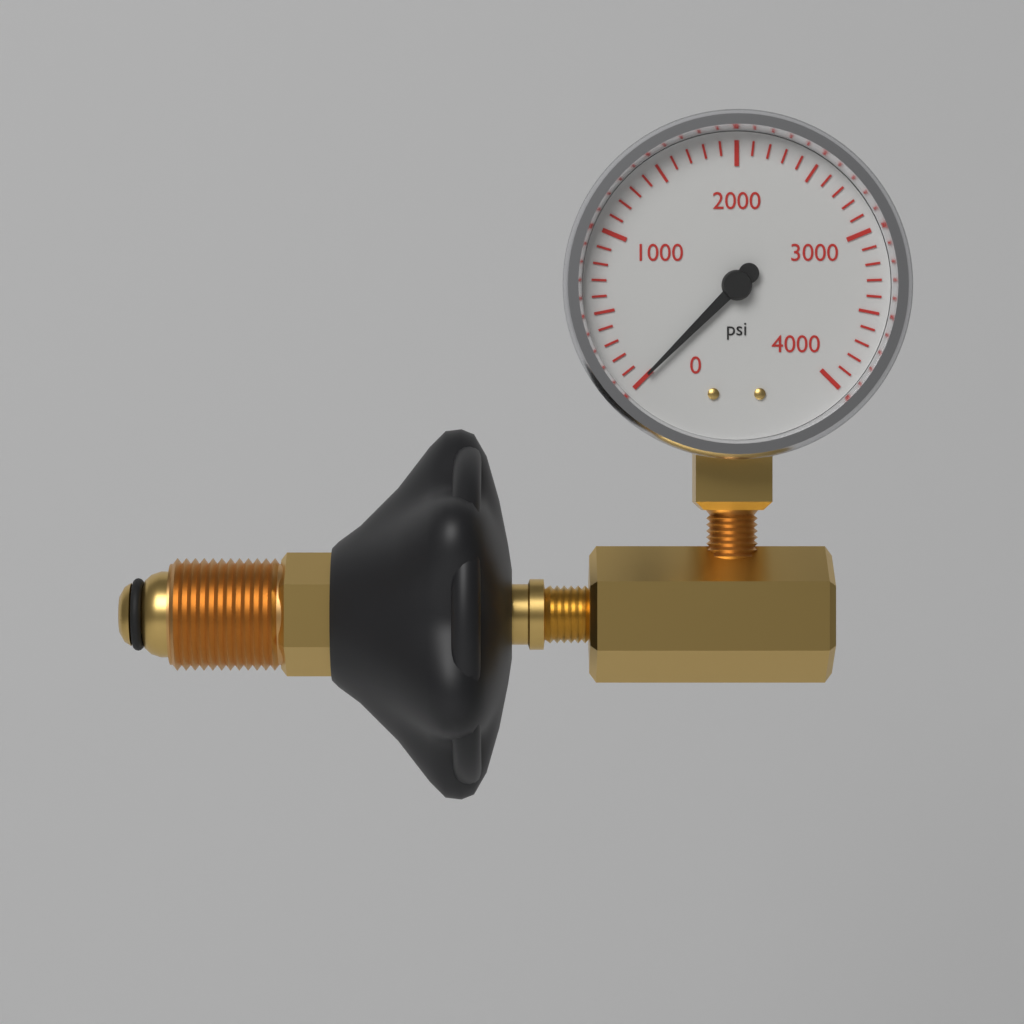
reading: 0 psi
